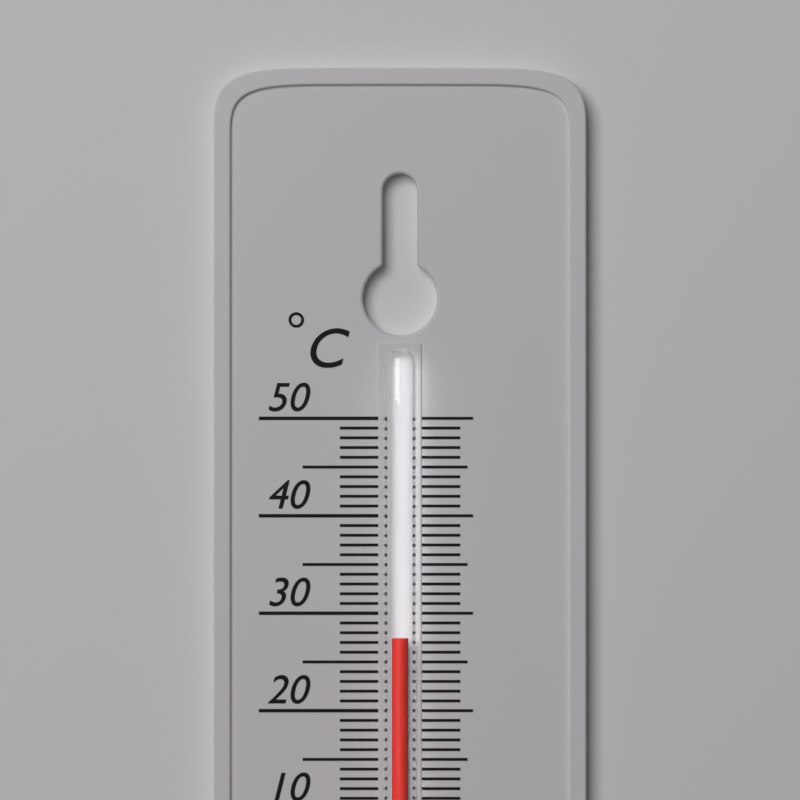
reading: 27.5 °C
